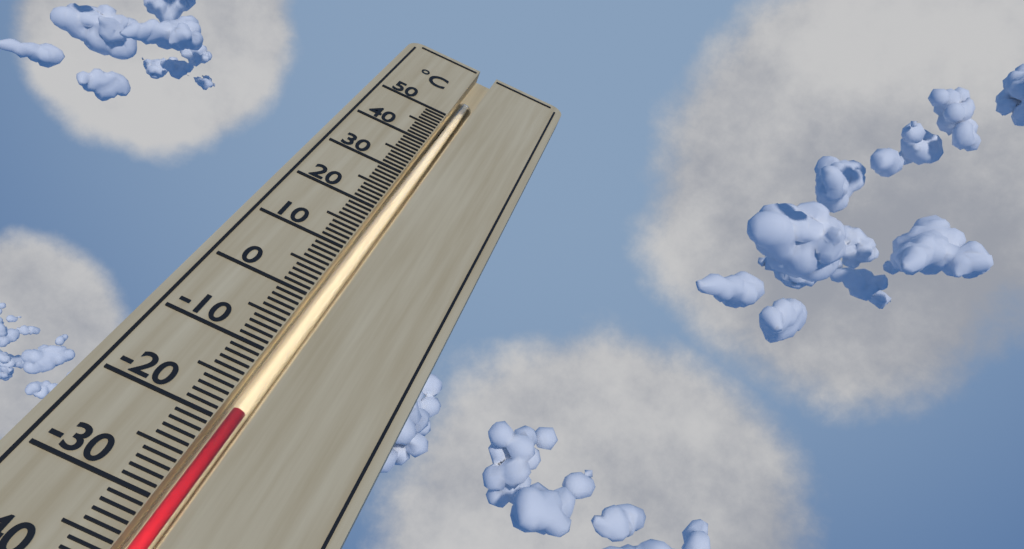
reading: -18 °C
